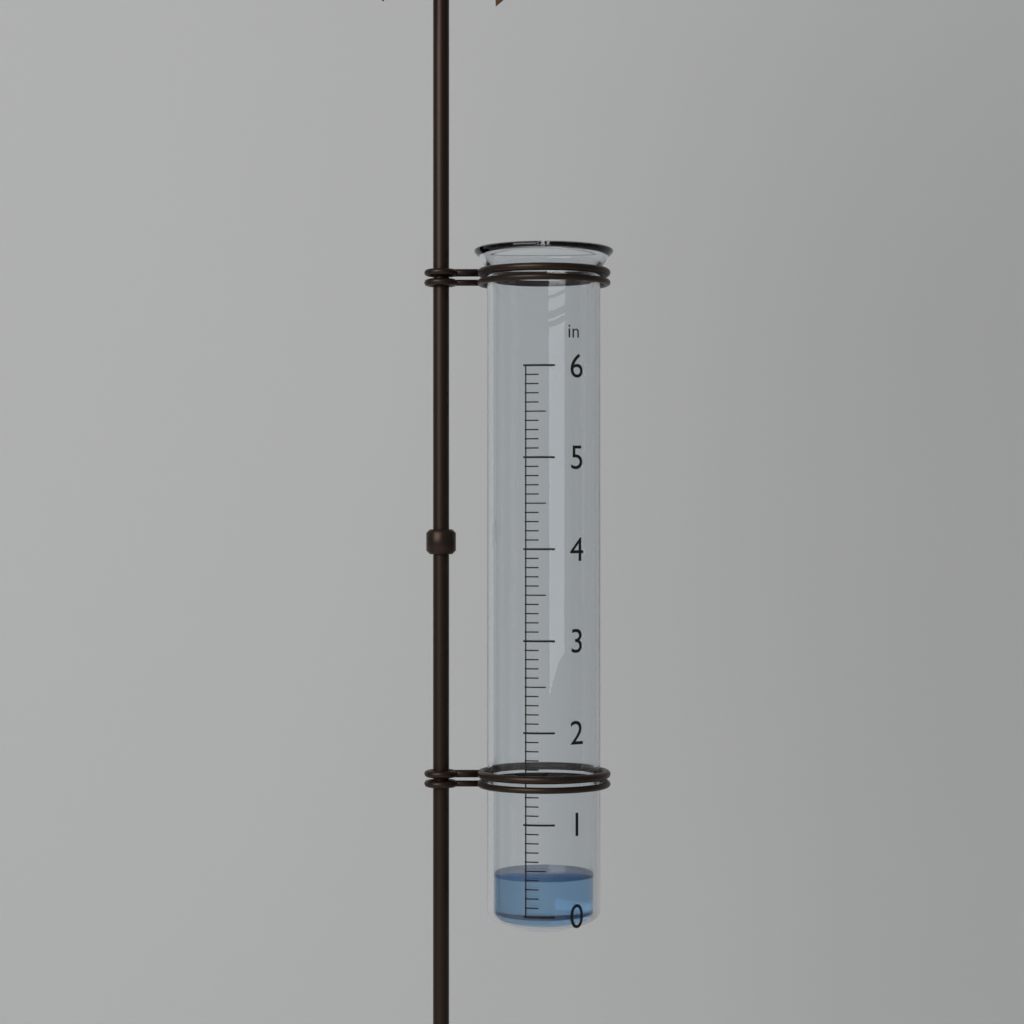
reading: 0.4 in
